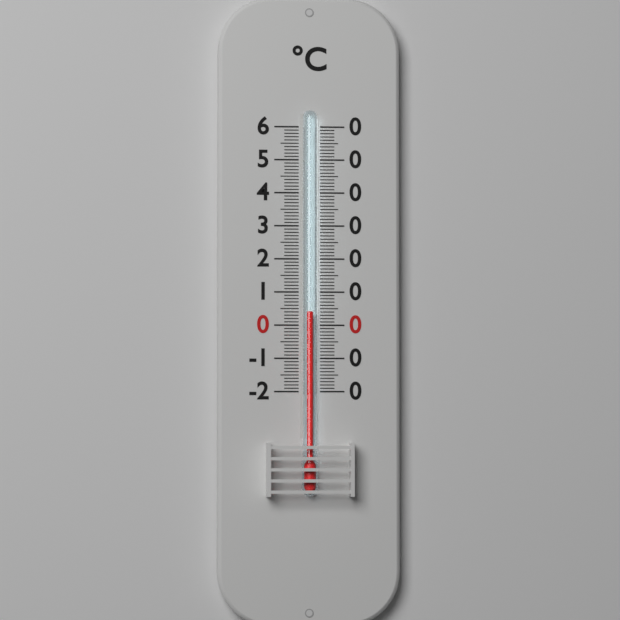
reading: 4 °C
